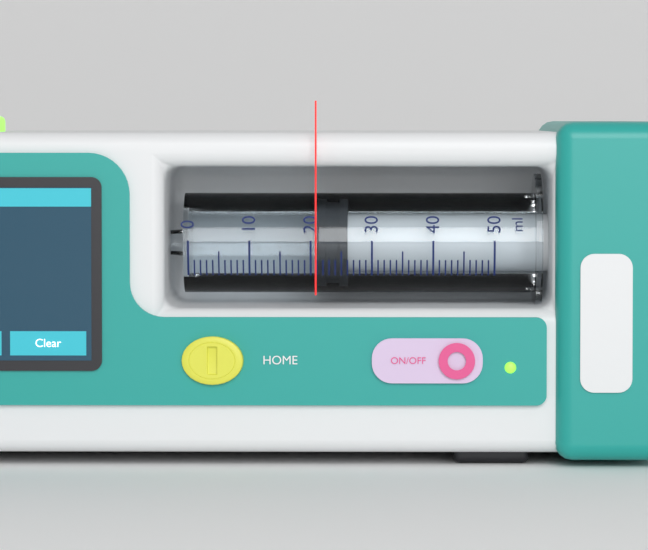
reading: 21 ml
